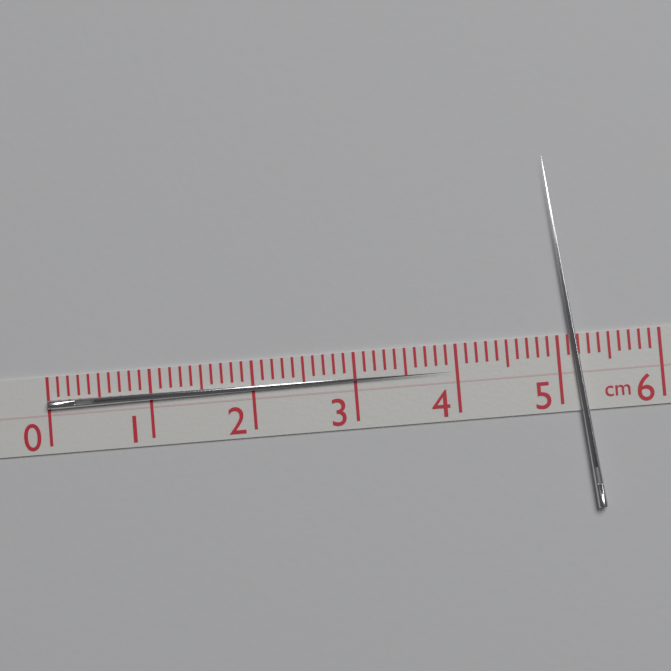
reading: 4.0 cm
